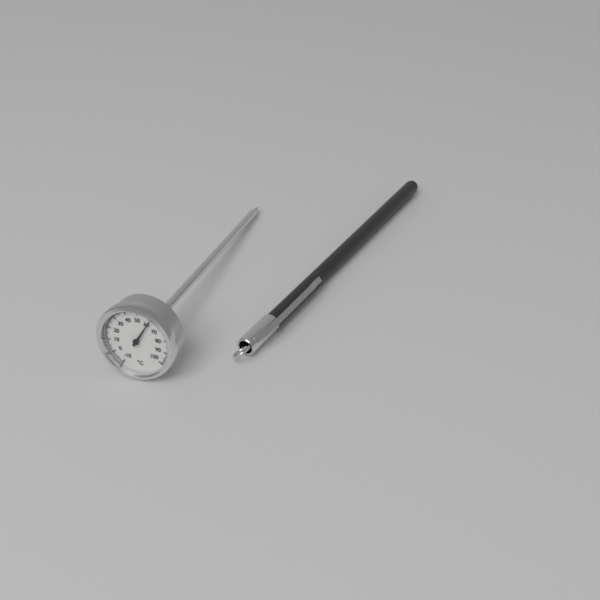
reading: 61 °C
